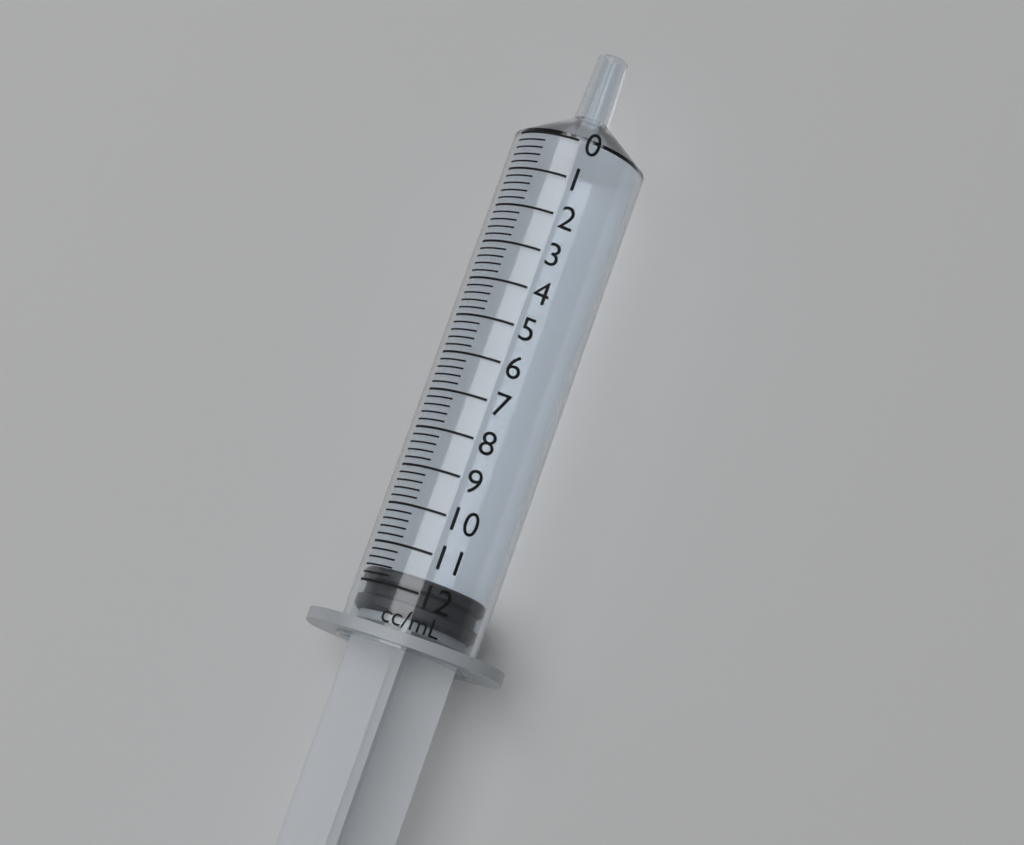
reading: 11.6 ml
